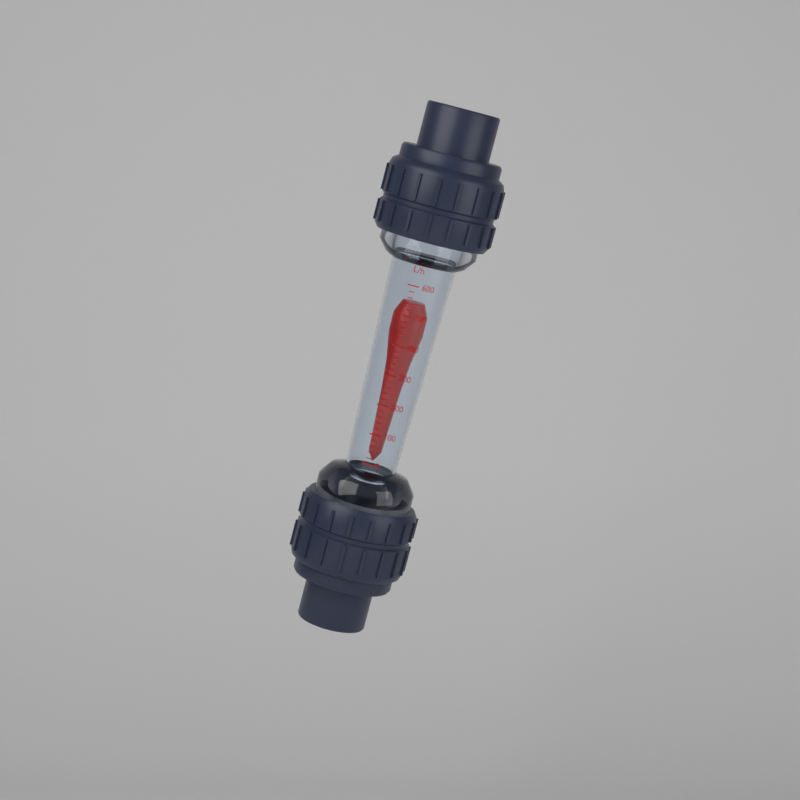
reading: 540 L/h
